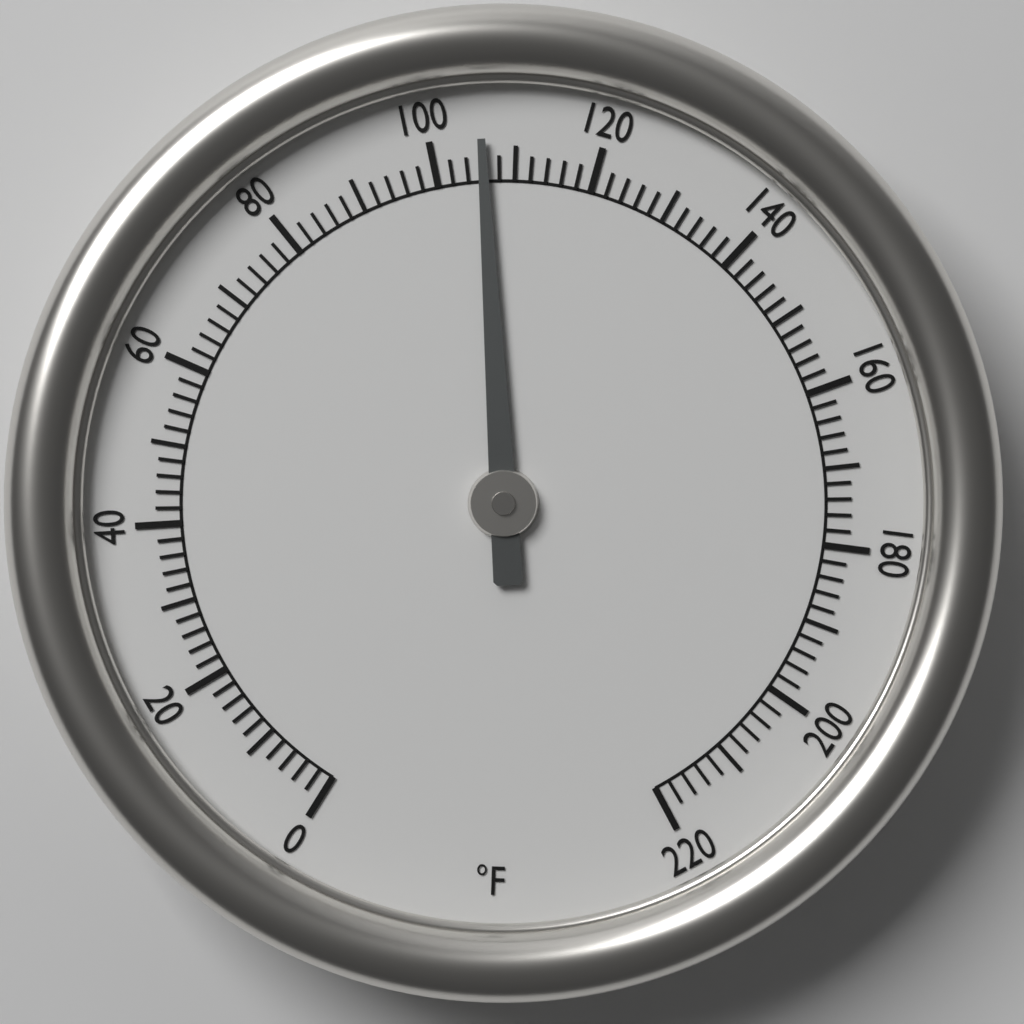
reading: 106 °F
